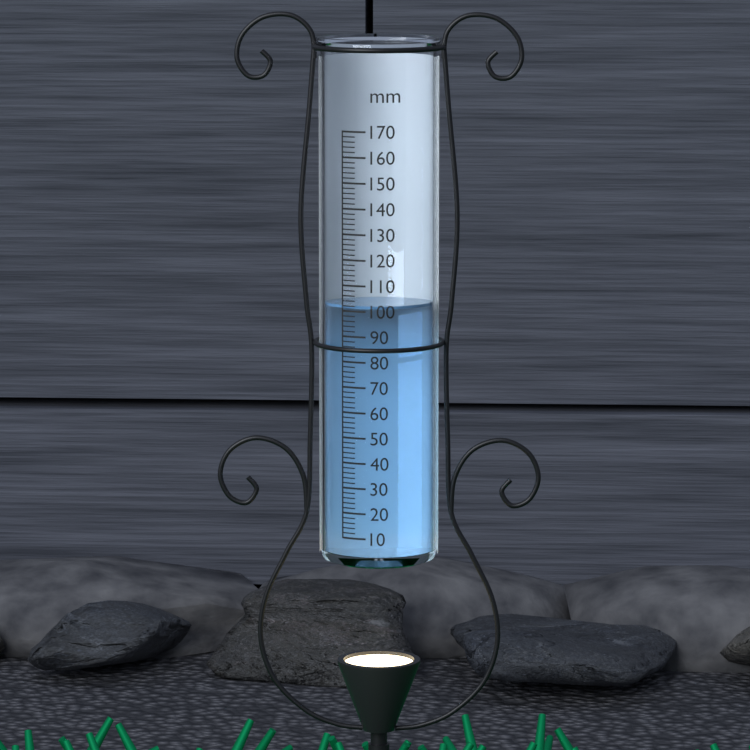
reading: 102 mm
